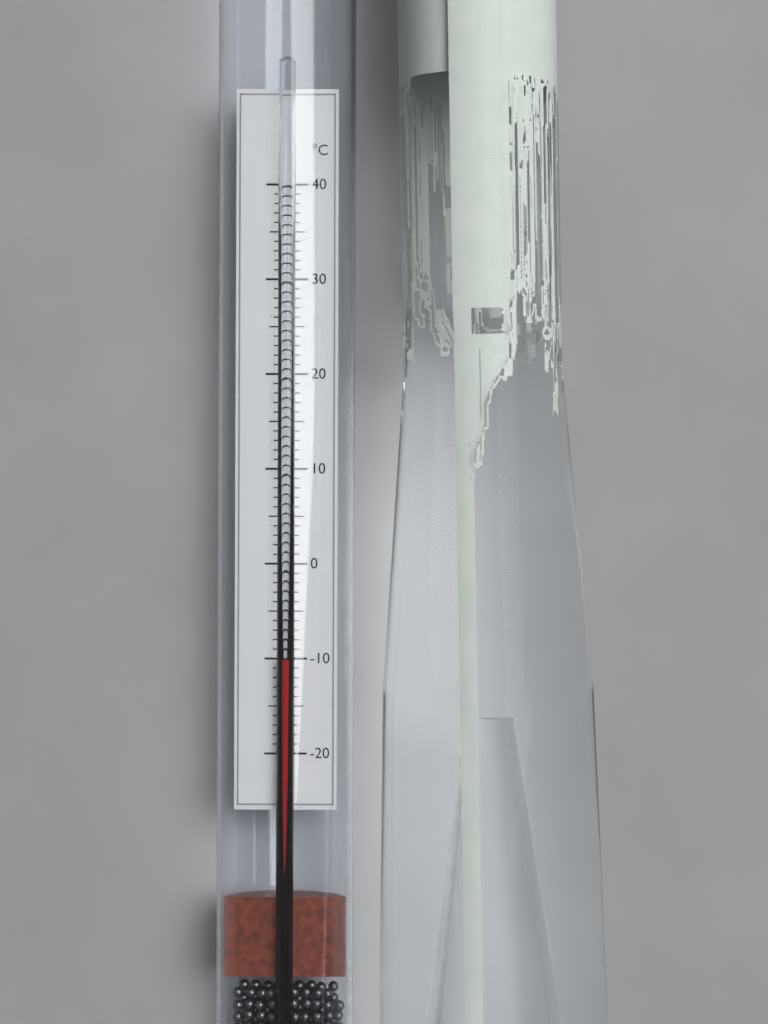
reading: -10 °C
